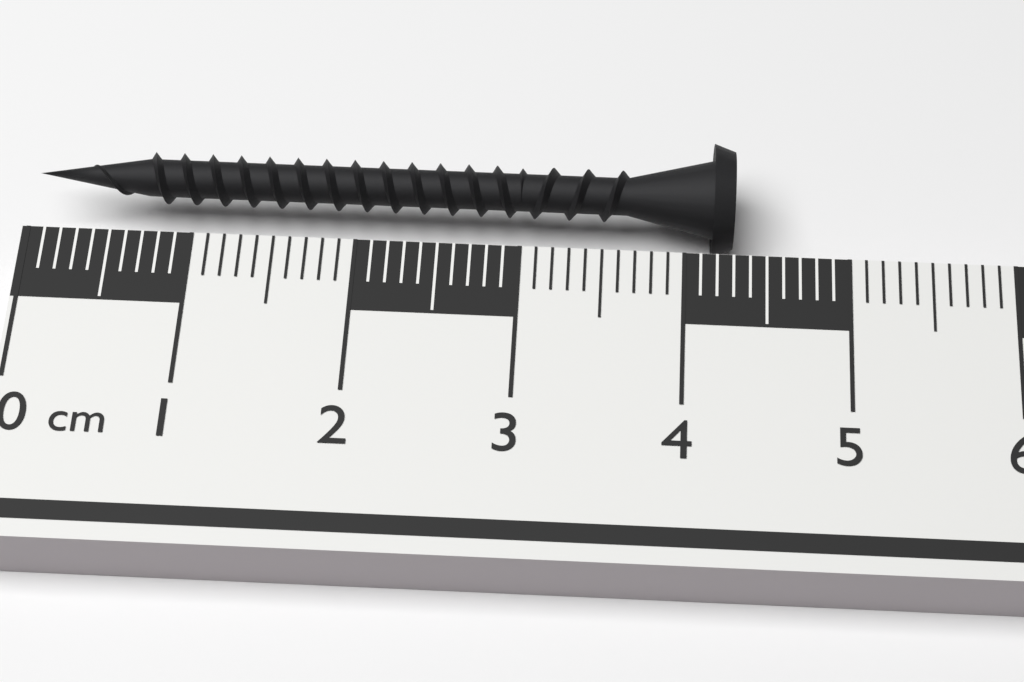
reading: 4.3 cm
